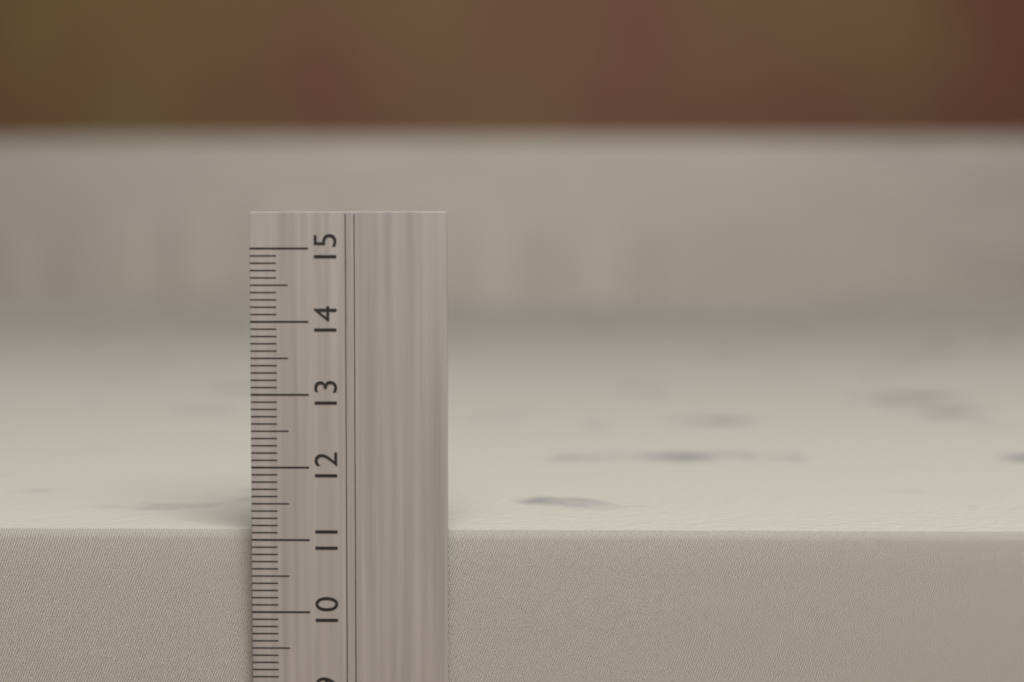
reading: 11.1 cm
